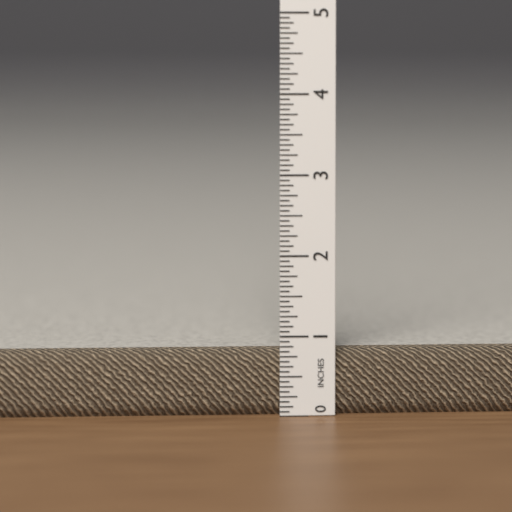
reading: 0.8125 in
